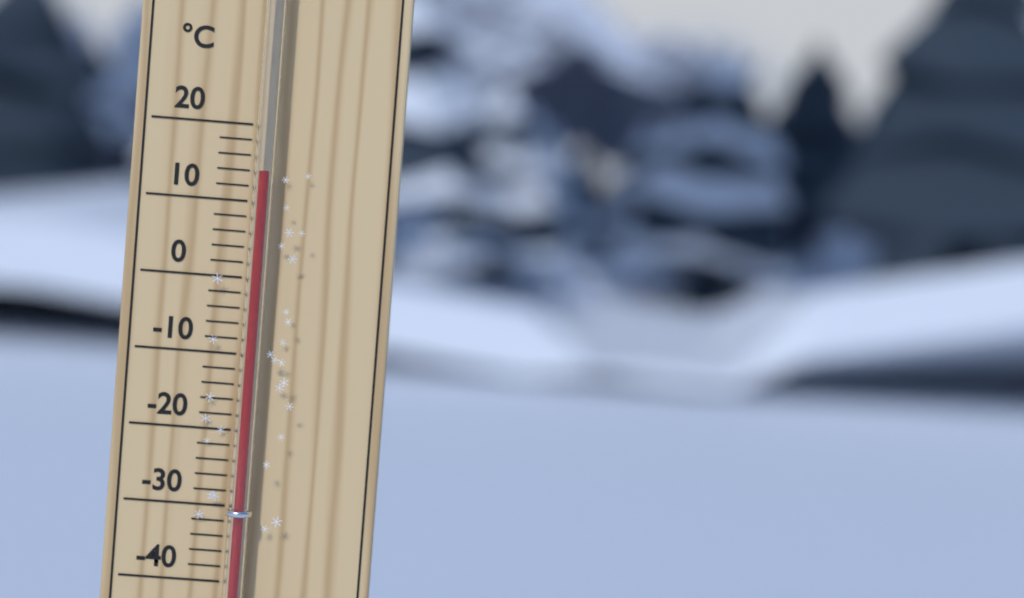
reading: 14 °C
